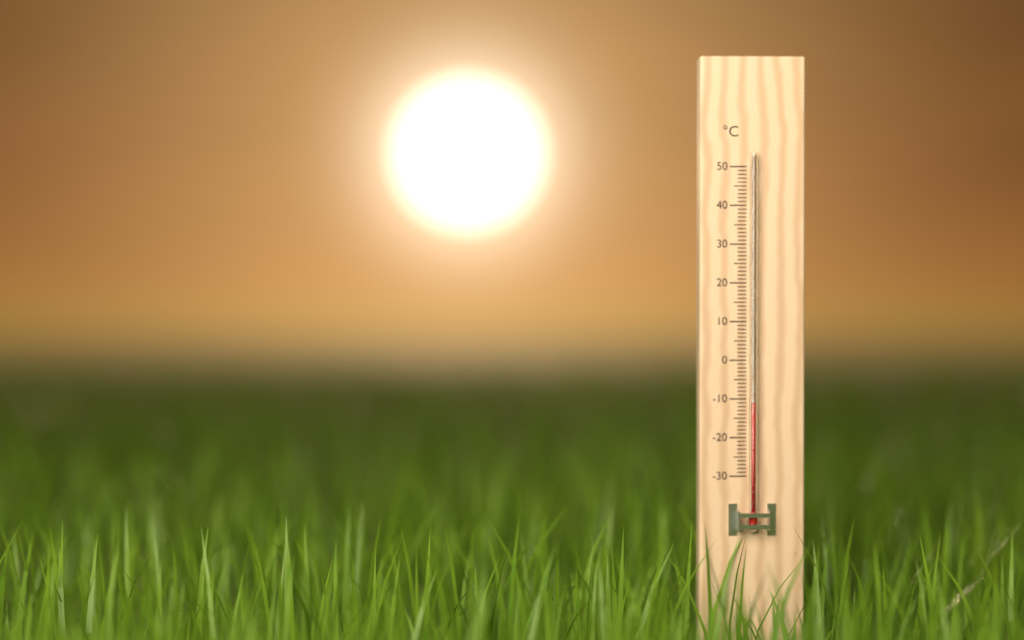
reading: -11 °C
